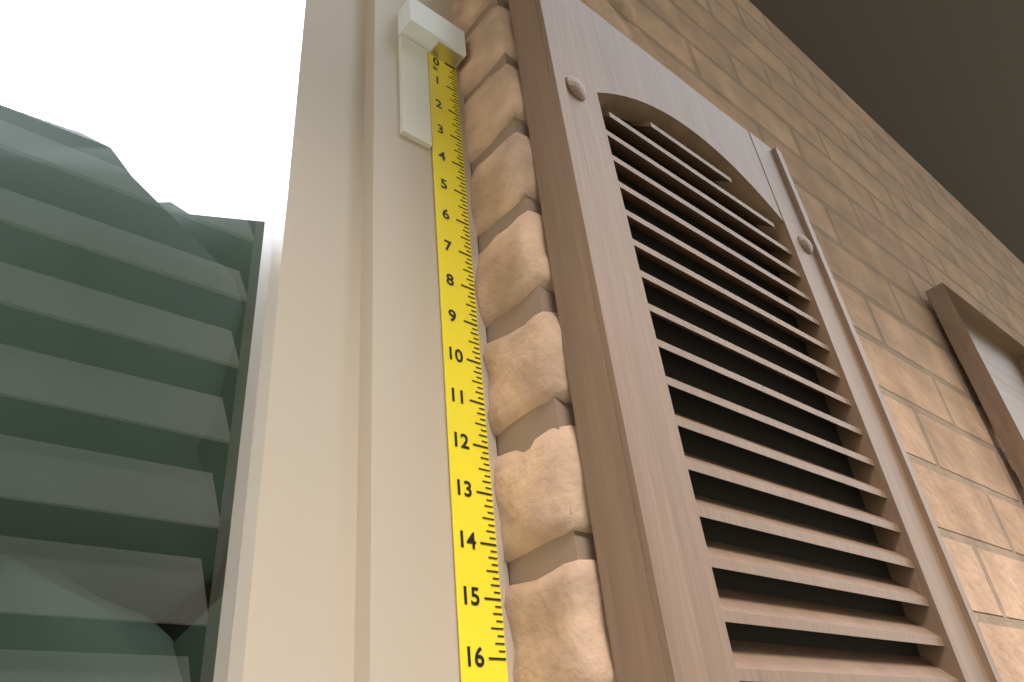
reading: 3.875 in
